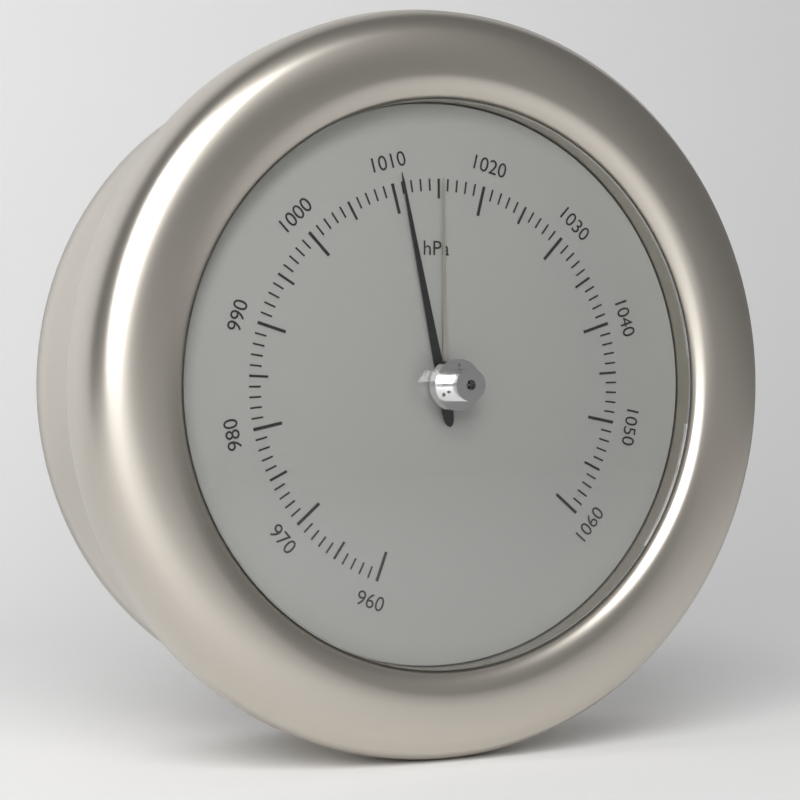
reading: 1011 hPa
